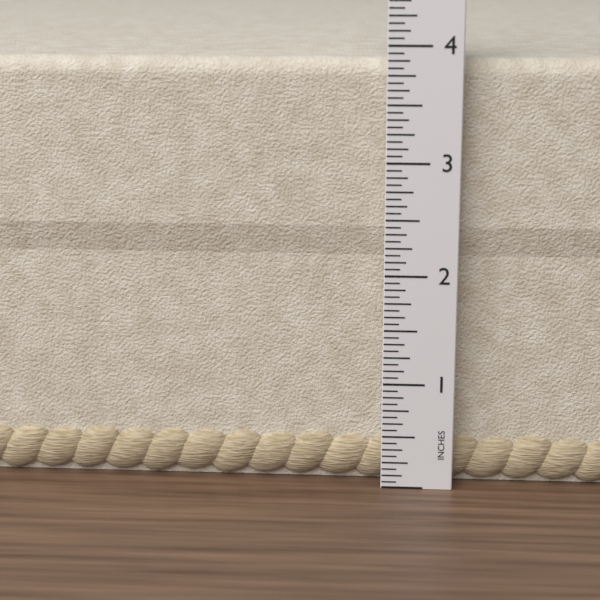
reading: 3.8750 in
